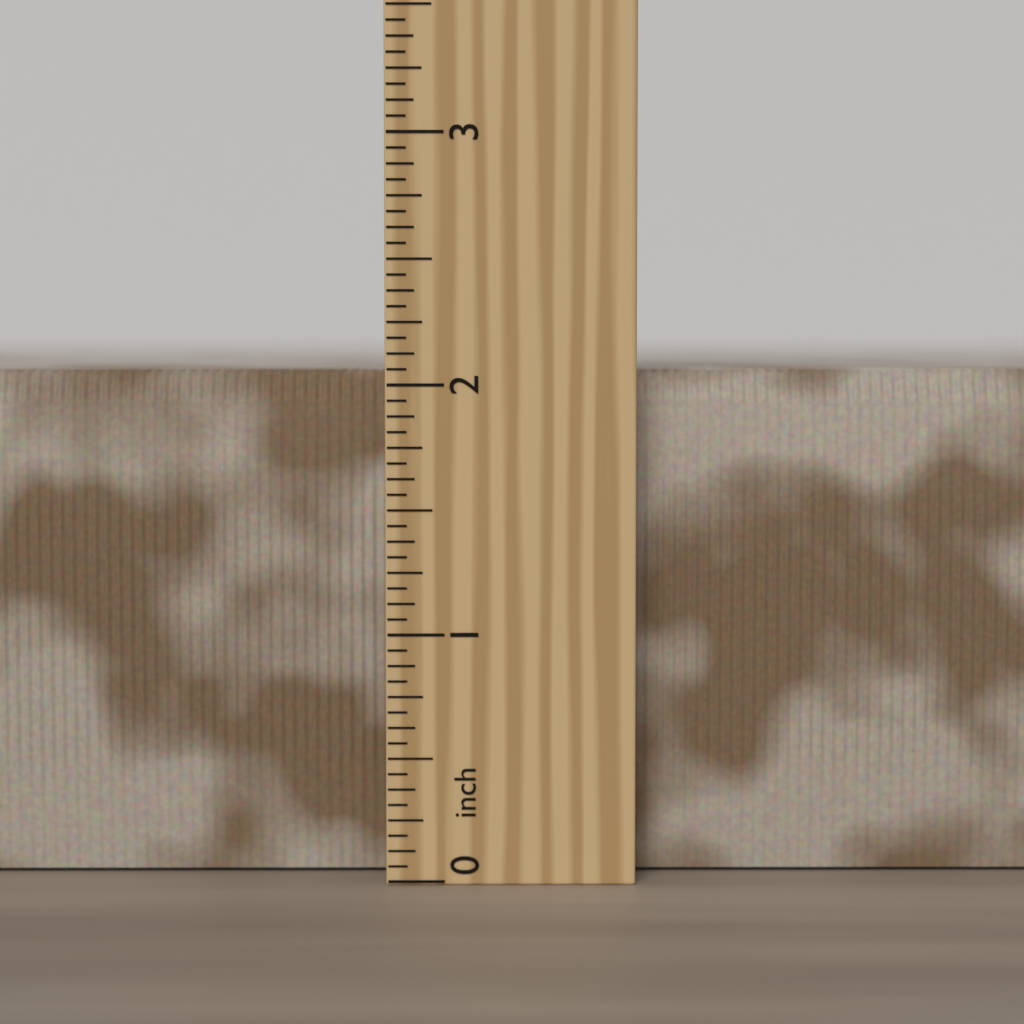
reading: 2.0625 inch
